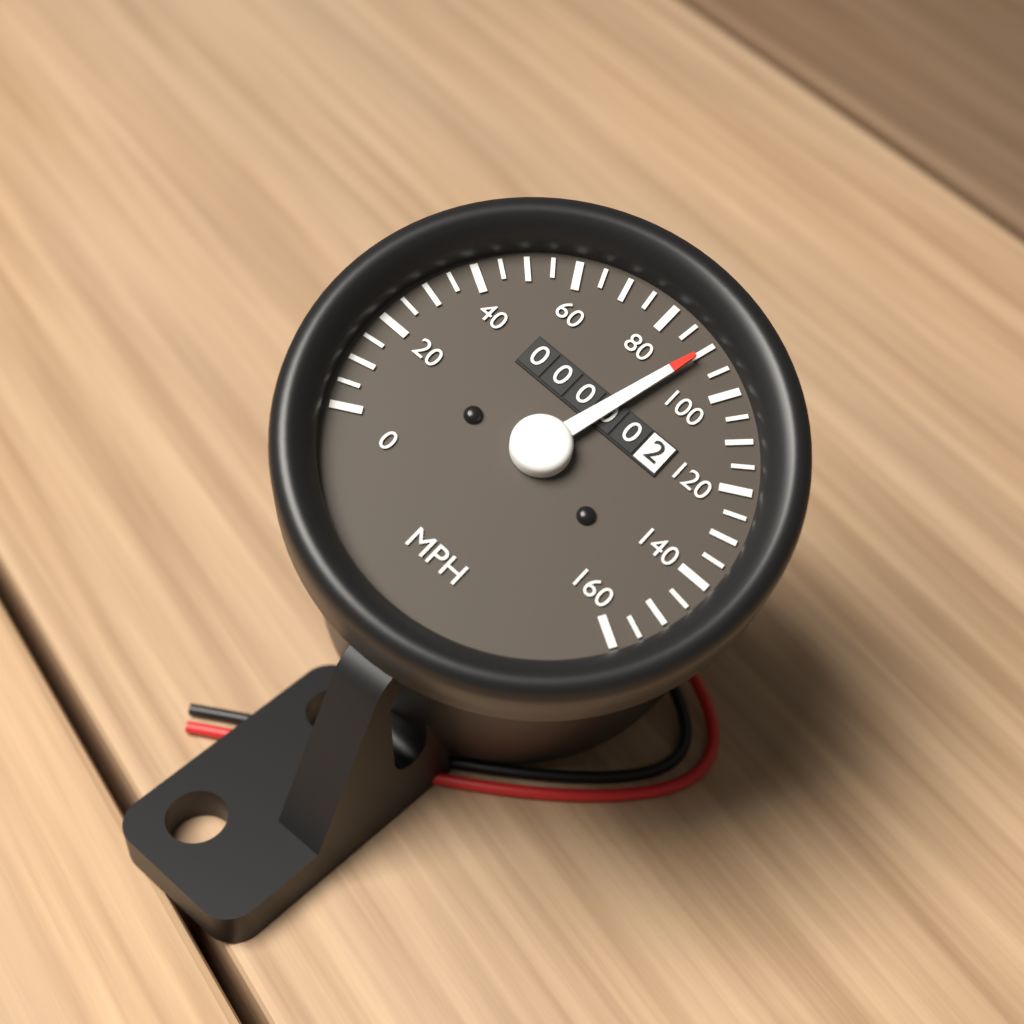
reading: 90 MPH
